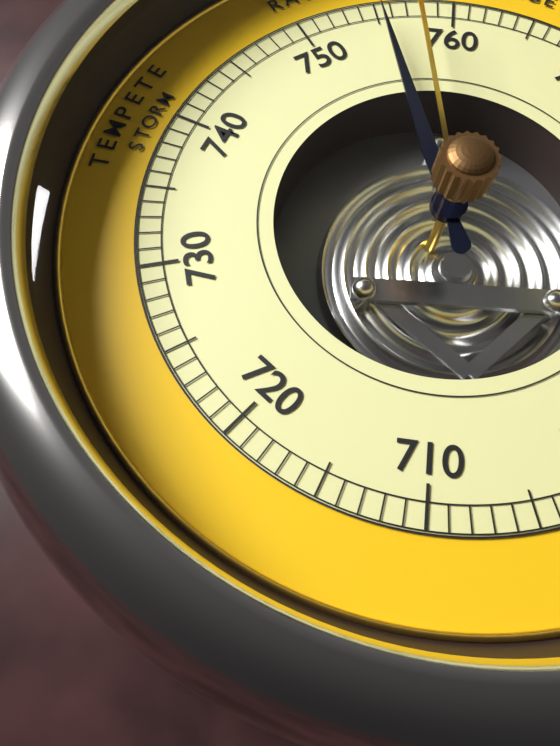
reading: 755 mmHg
